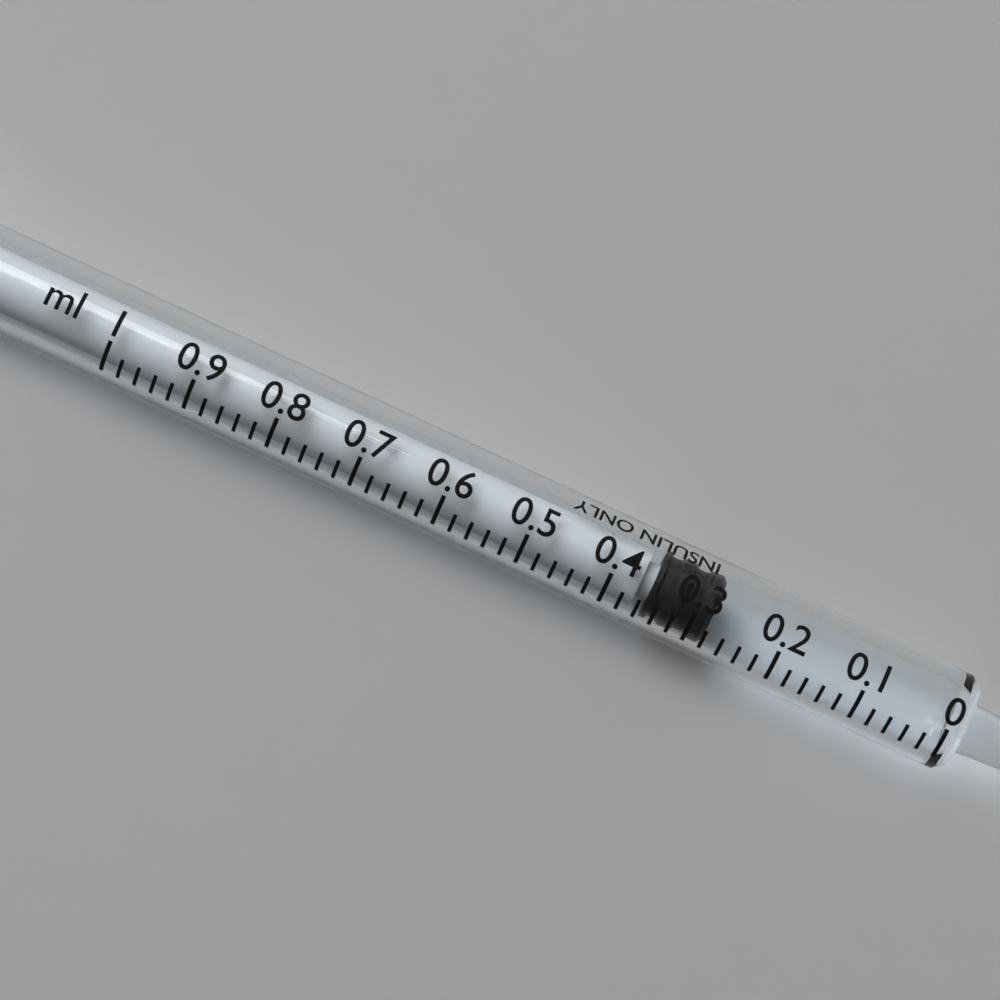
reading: 0.28 ml
